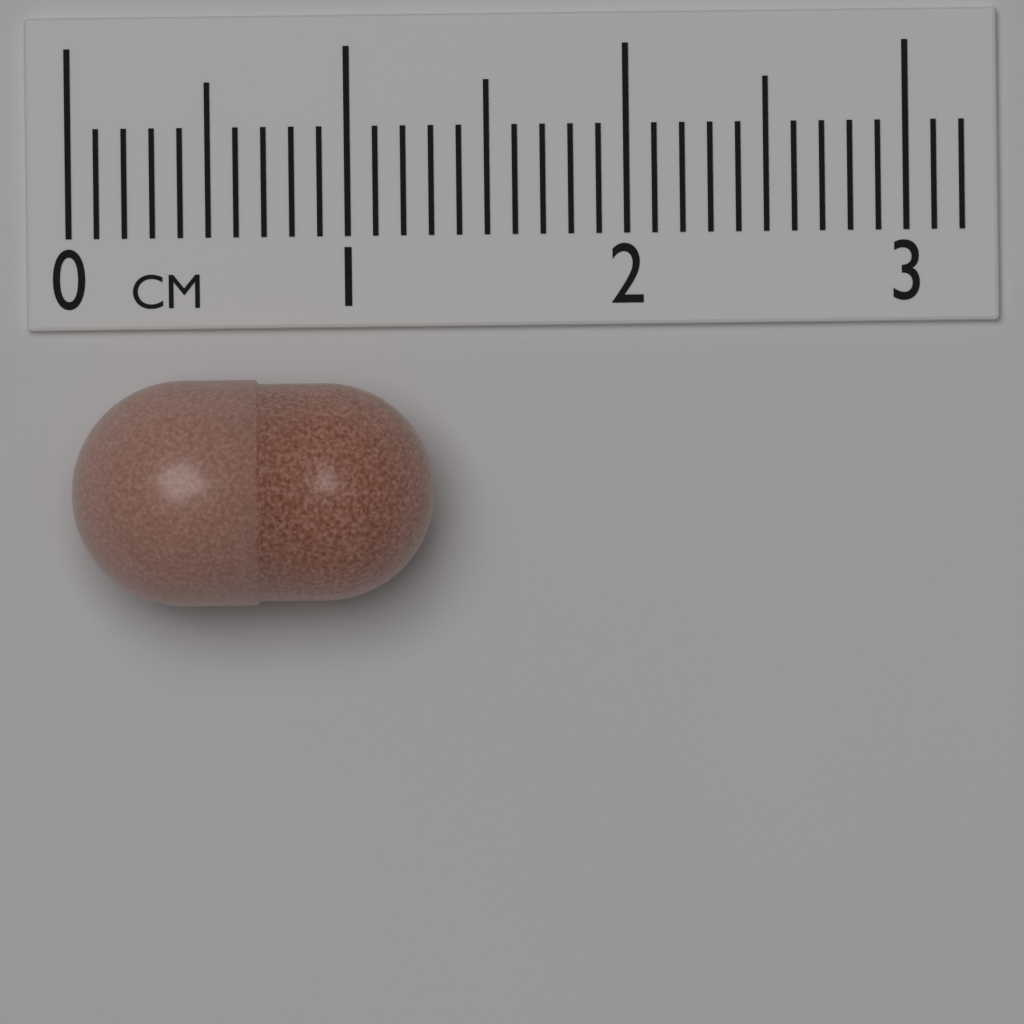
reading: 1.3 cm
